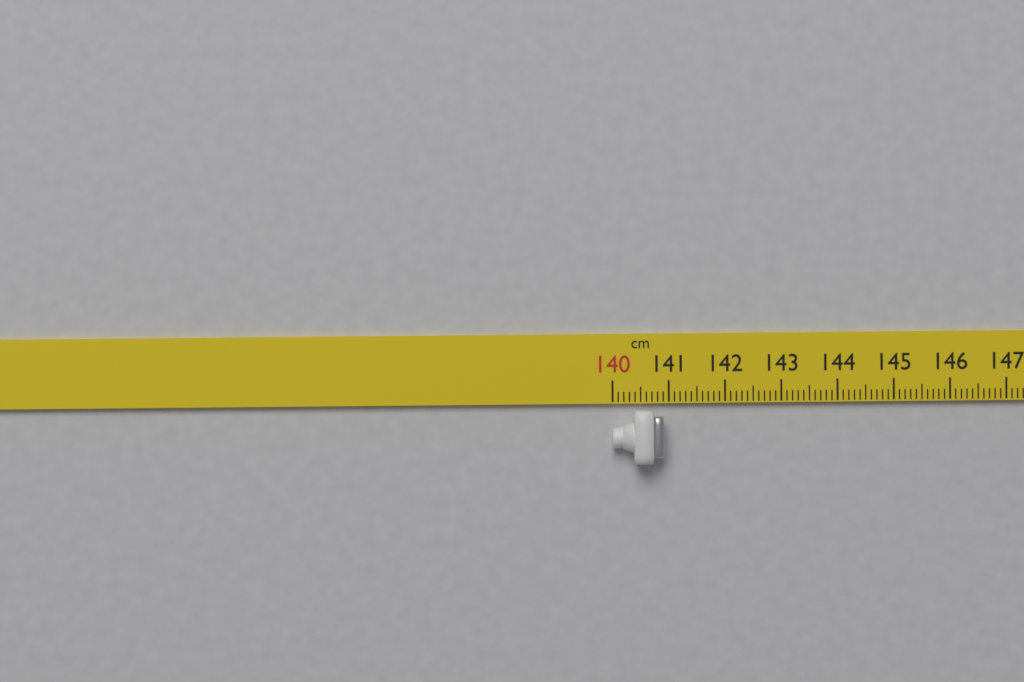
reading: 140.9 cm
